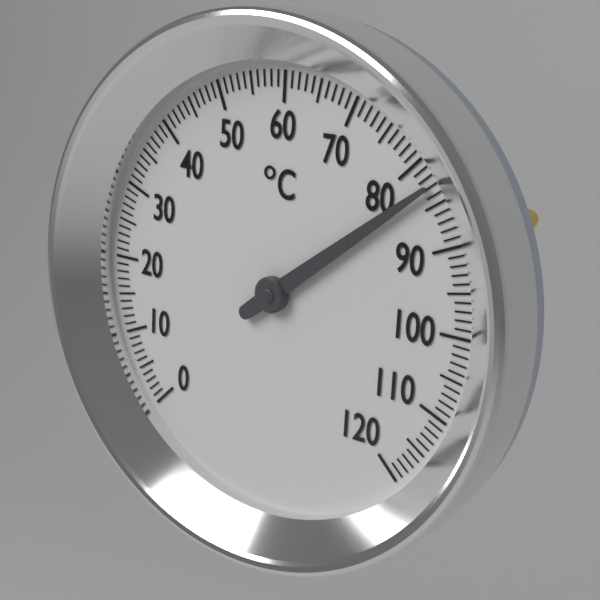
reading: 83 °C
